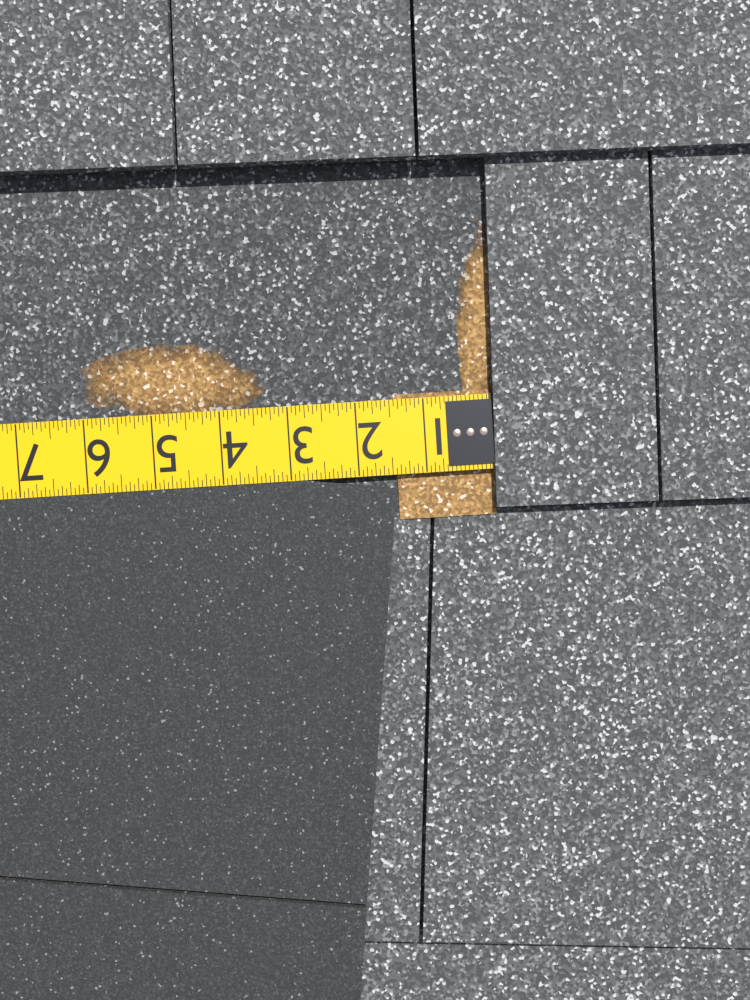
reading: 1.4375 in
